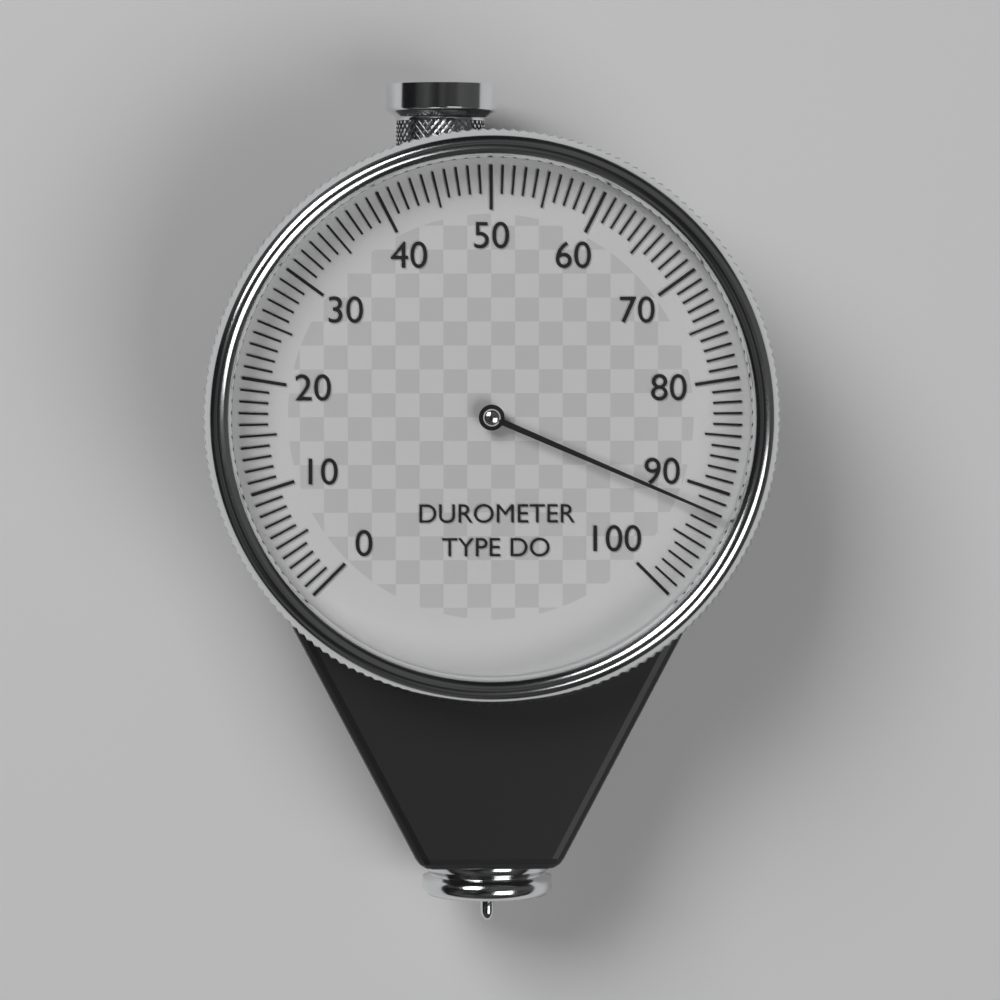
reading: 92 (no unit)
